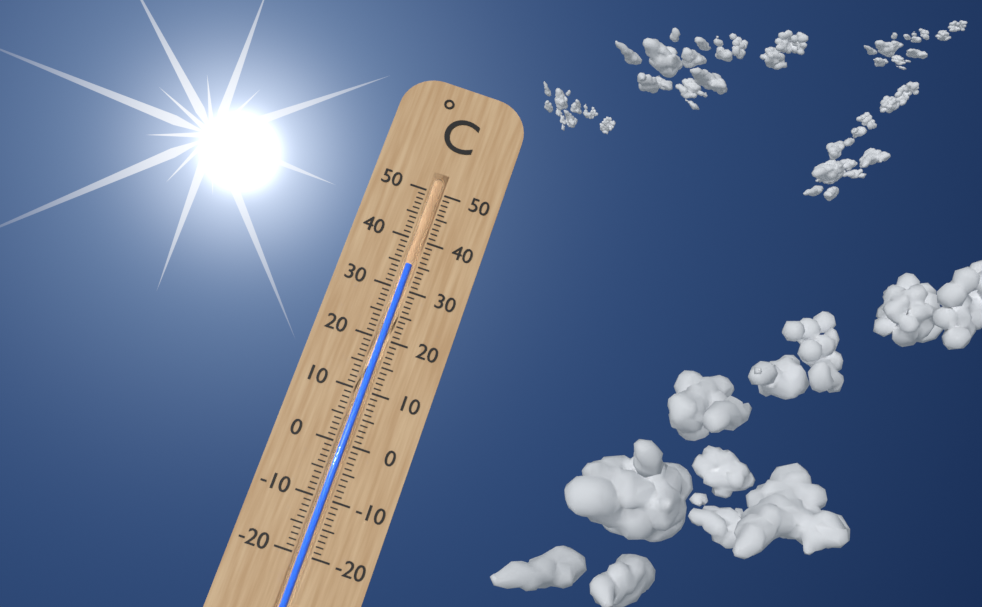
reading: 35 °C
